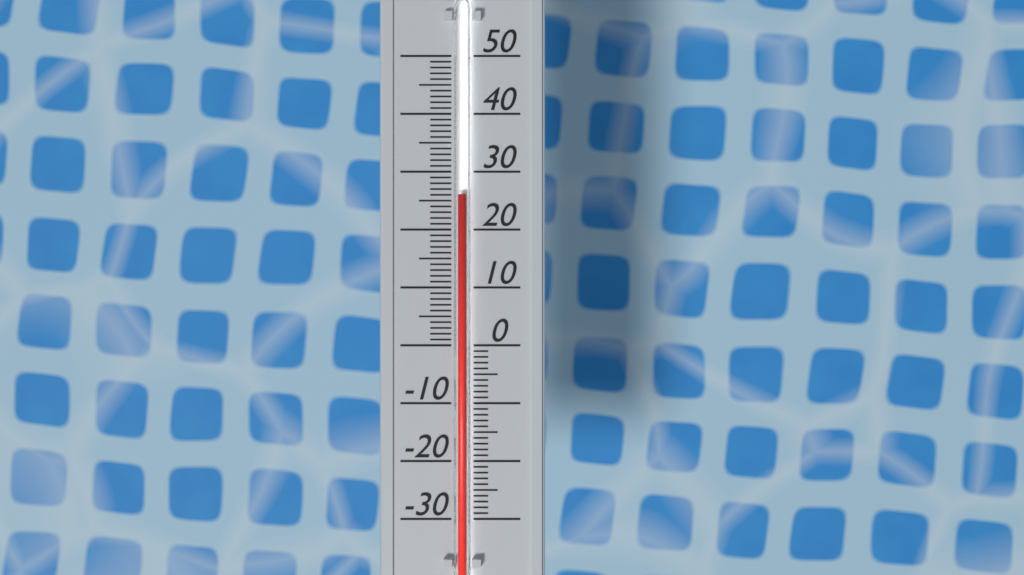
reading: 26 (no unit)
